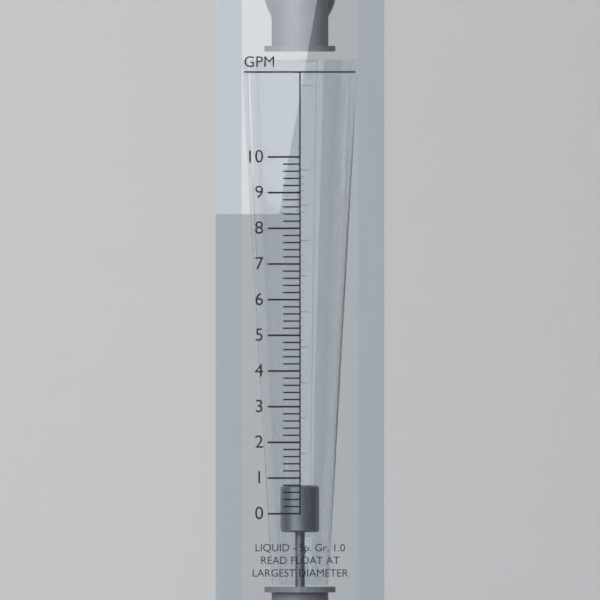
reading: 0.8 GPM
